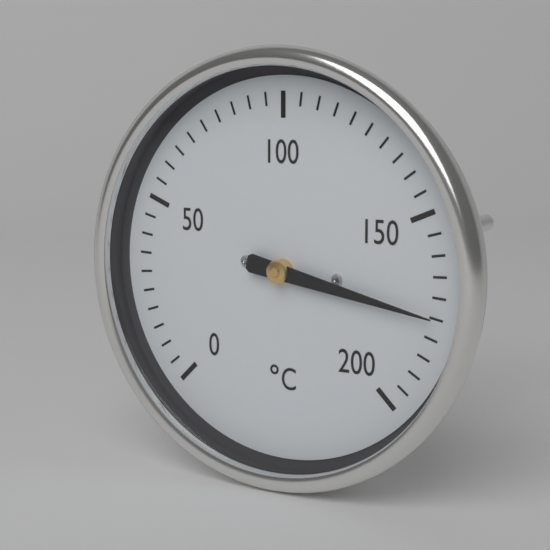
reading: 175 °C
